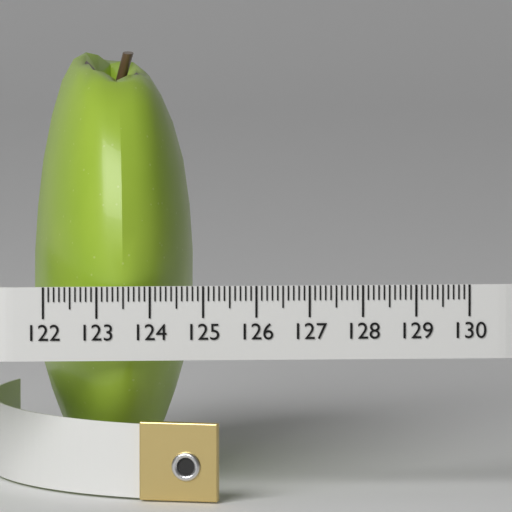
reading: 125.0 (no unit)
